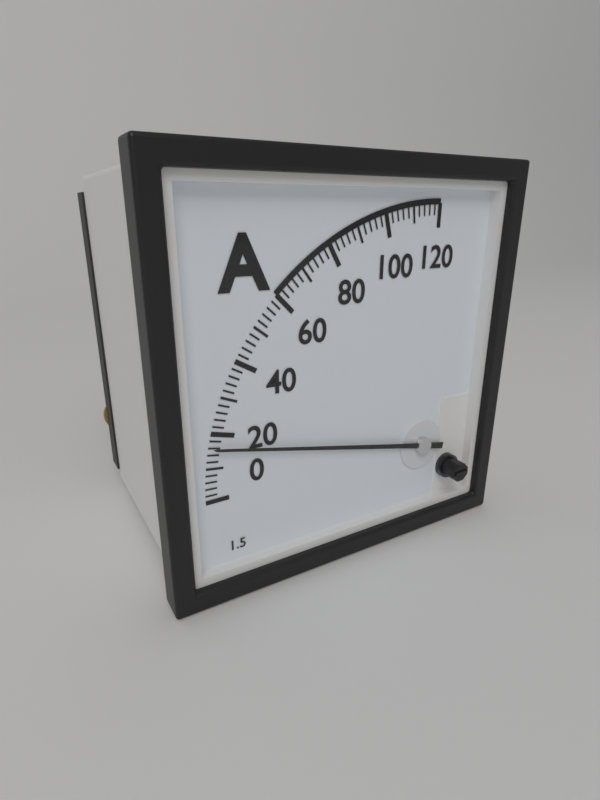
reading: 16 A
